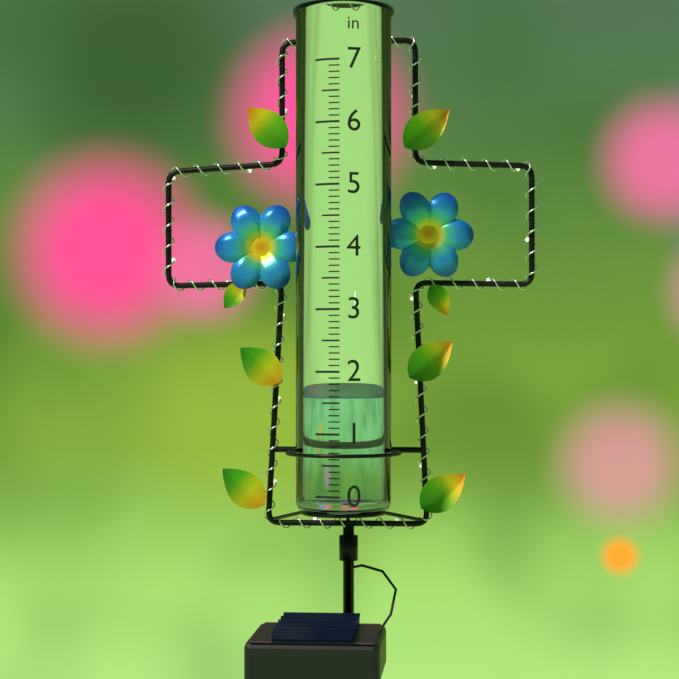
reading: 1.6 in
